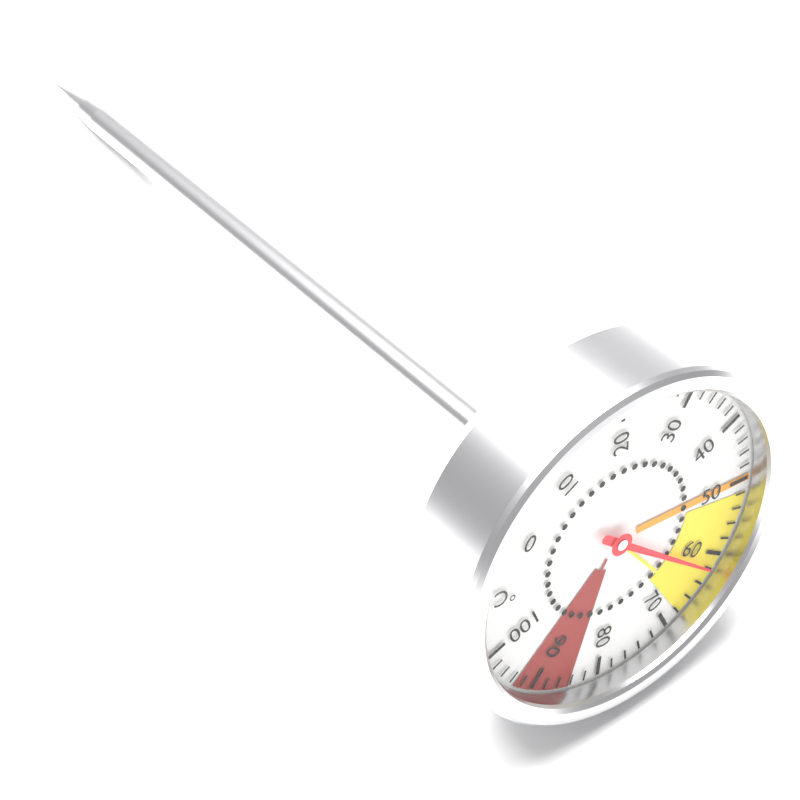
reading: 62 °C
